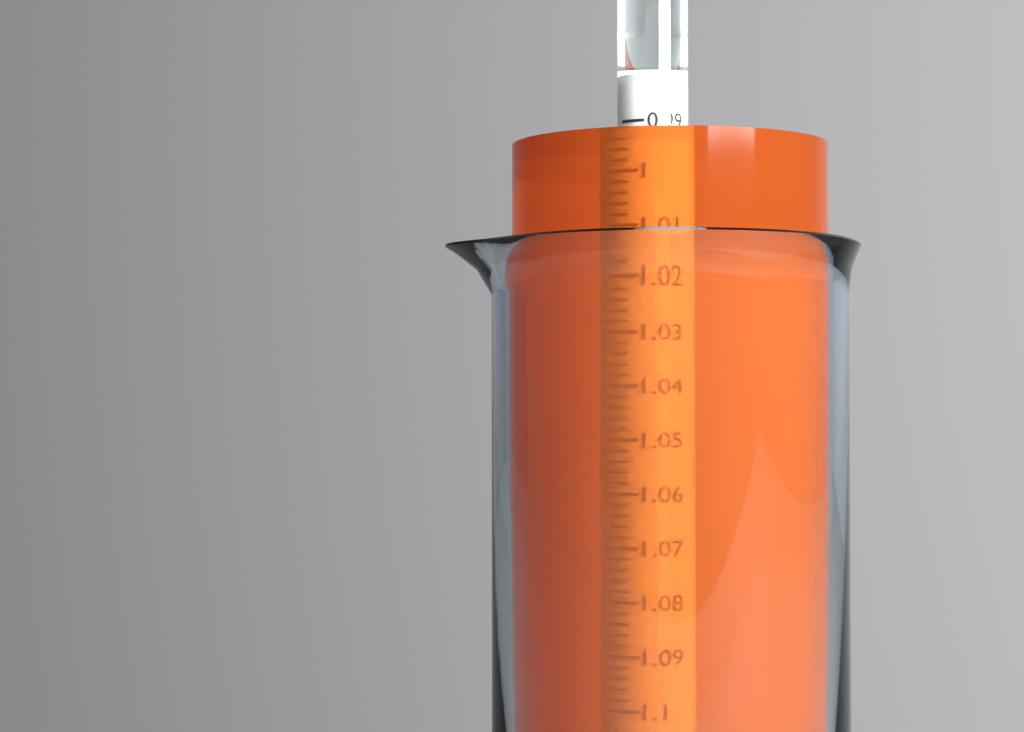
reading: 0.994 (no unit)
